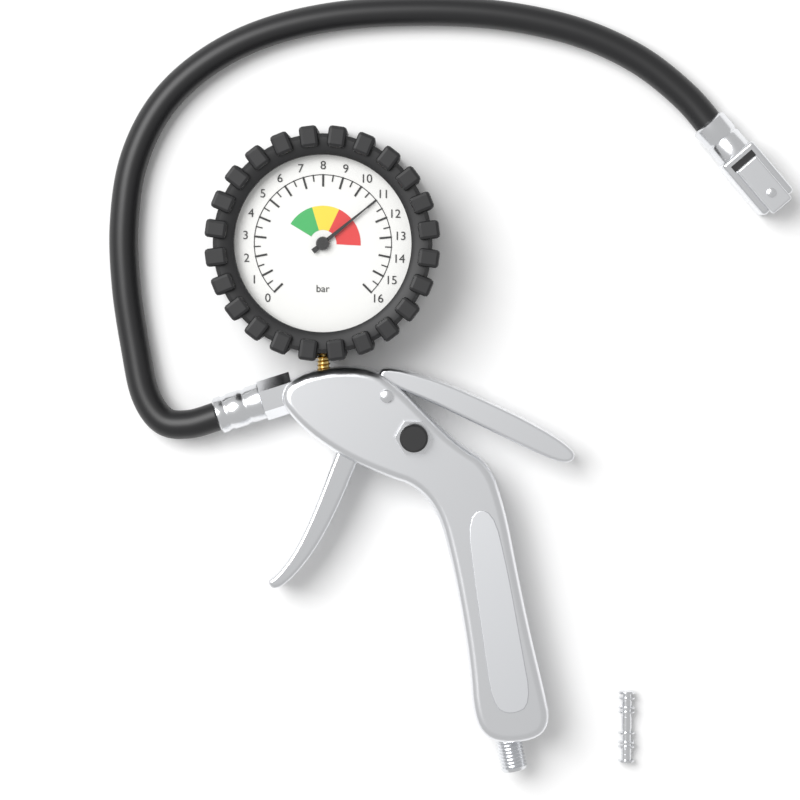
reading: 11.0 bar
